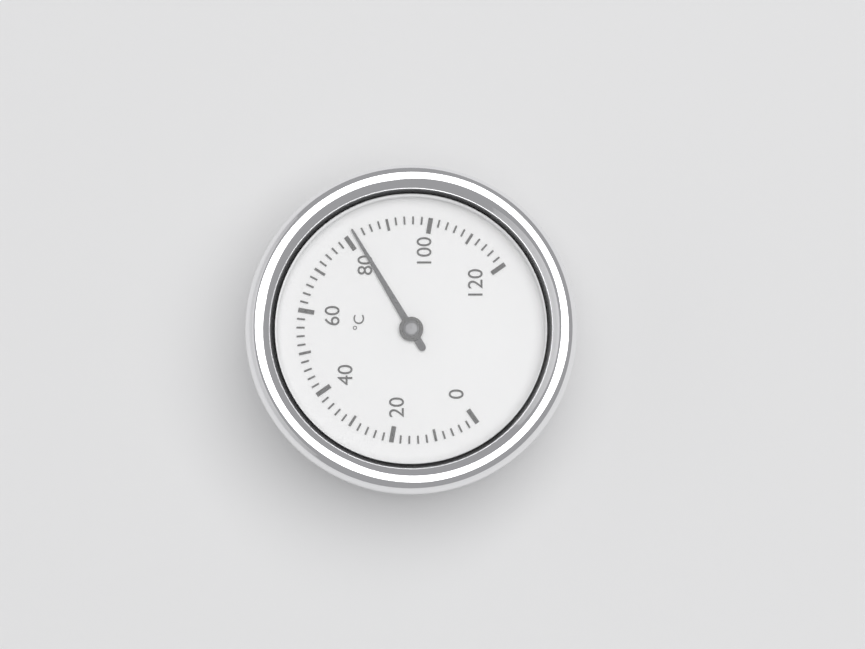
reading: 82 °C
